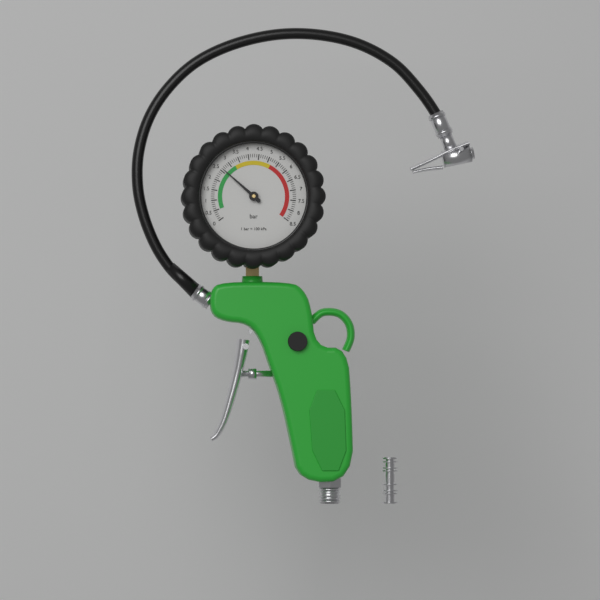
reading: 2.6 bar
